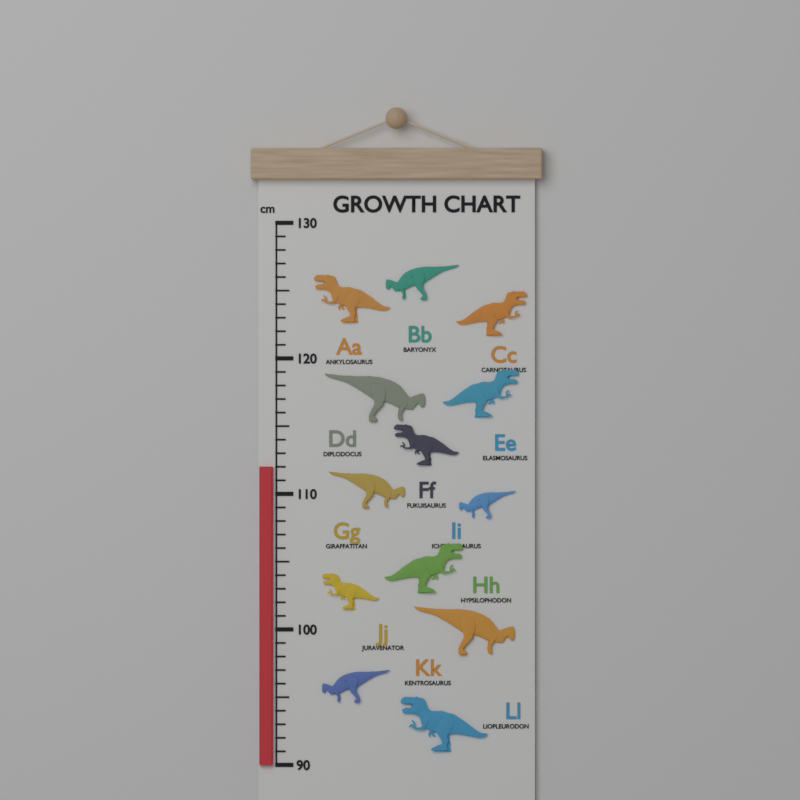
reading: 112 cm
